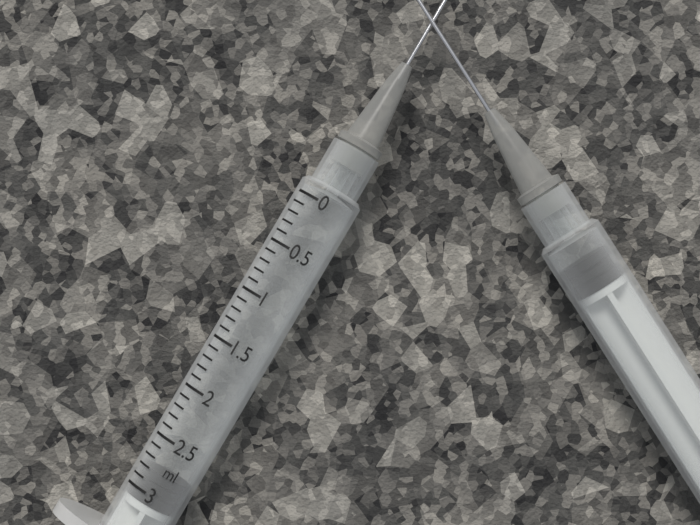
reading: 2.8 ml
